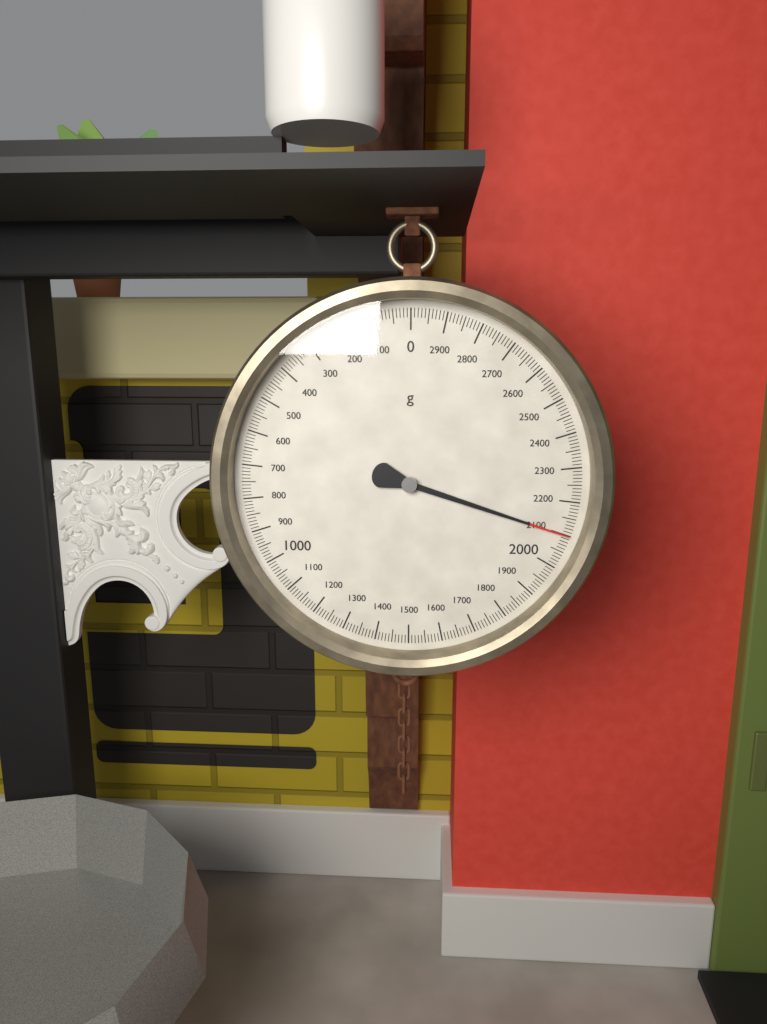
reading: 2100 g
